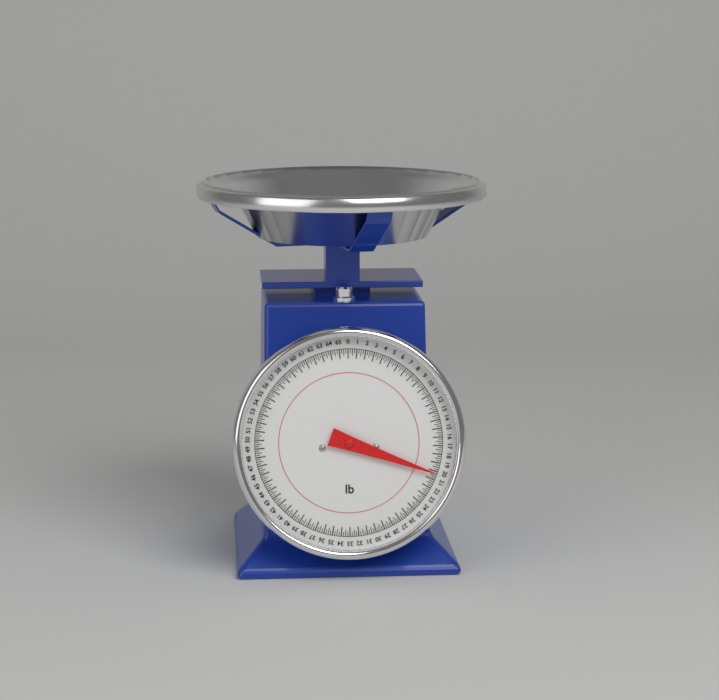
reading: 20.25 lb
